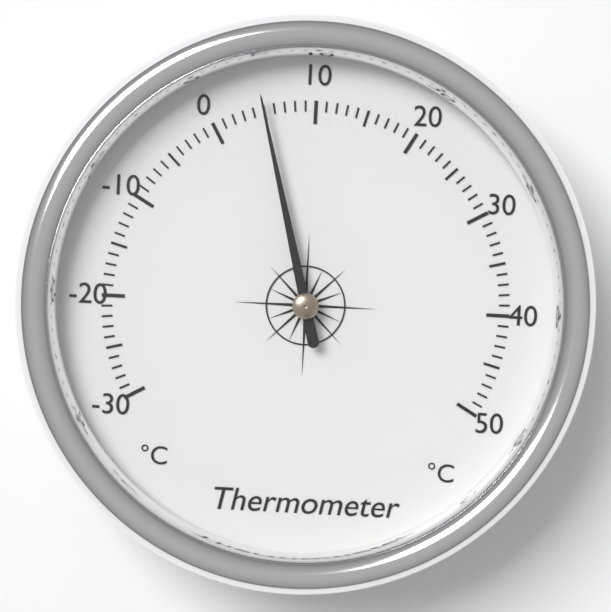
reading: 5 °C
